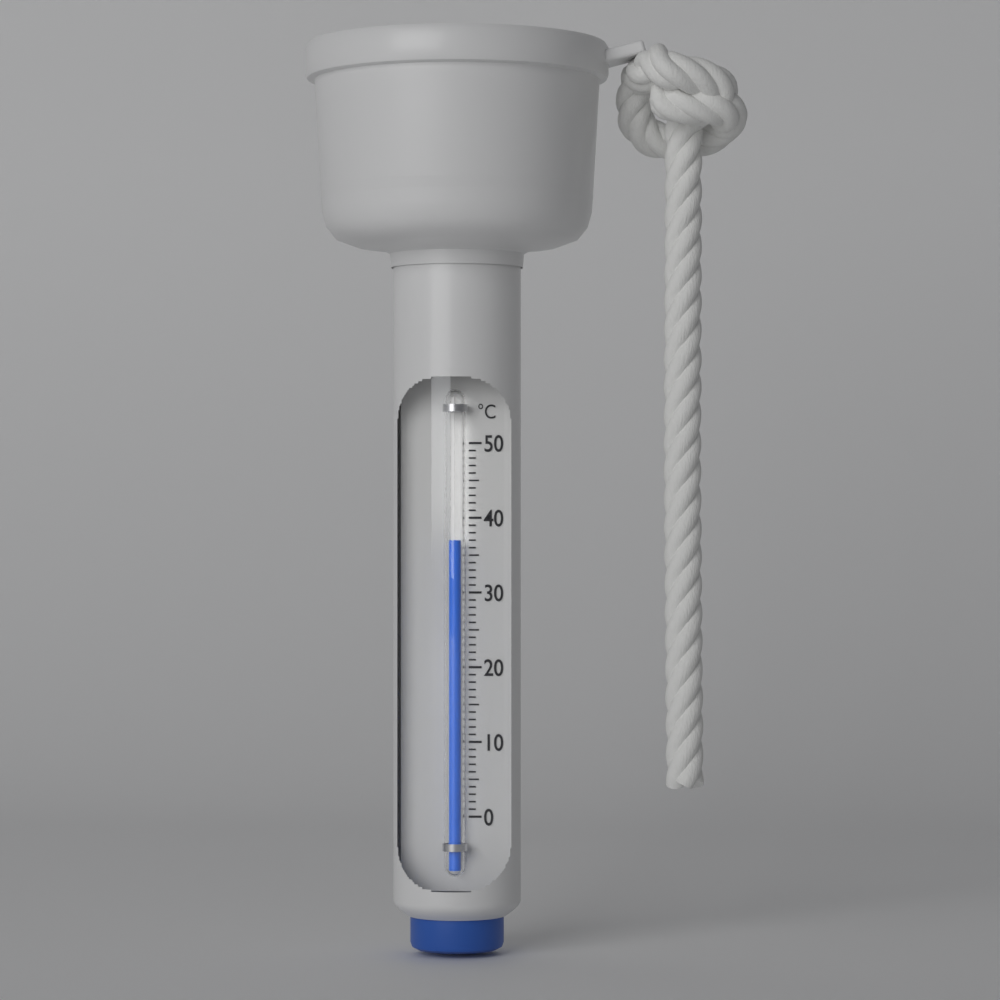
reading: 37 °C
